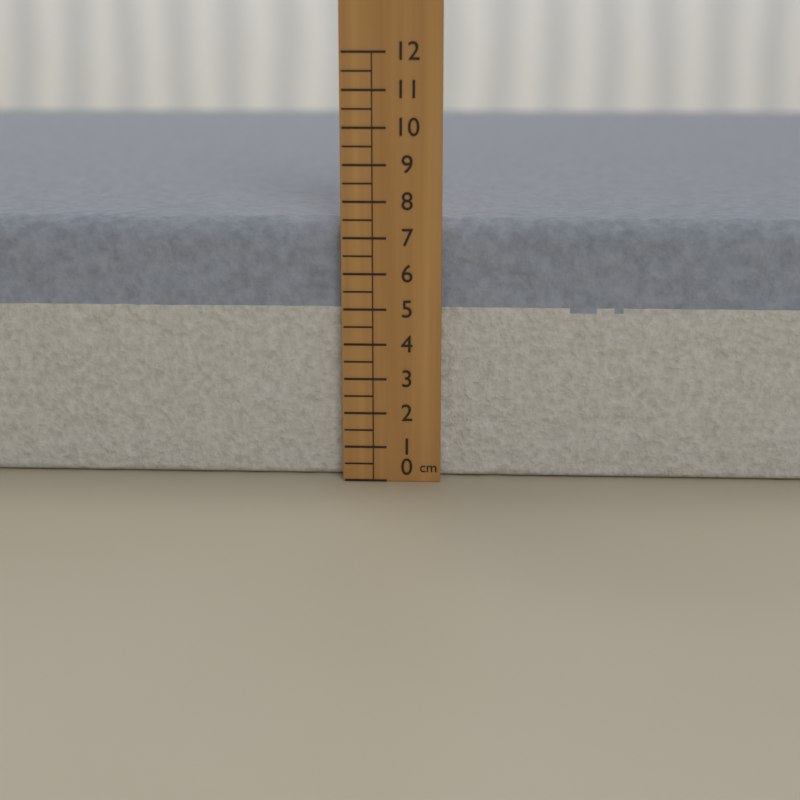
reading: 7.5 cm
